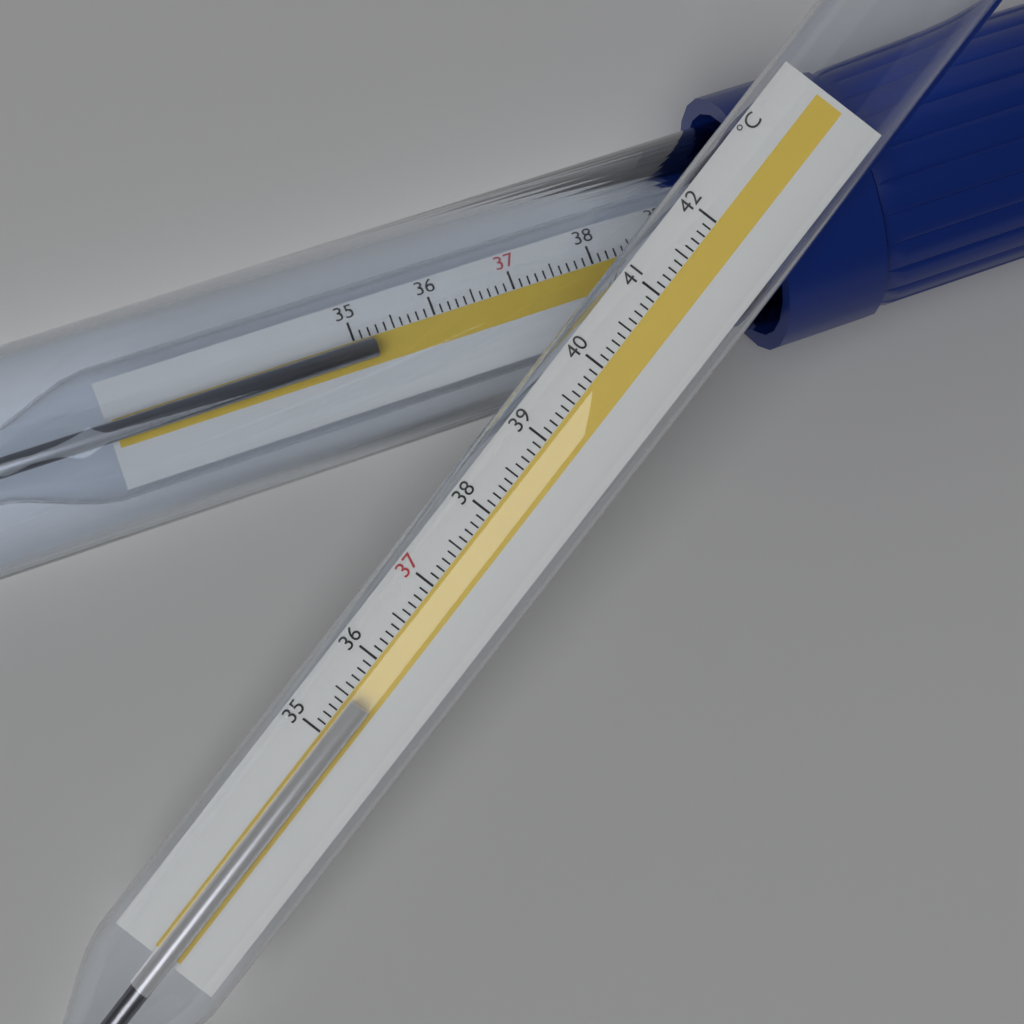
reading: 35.5 °C
